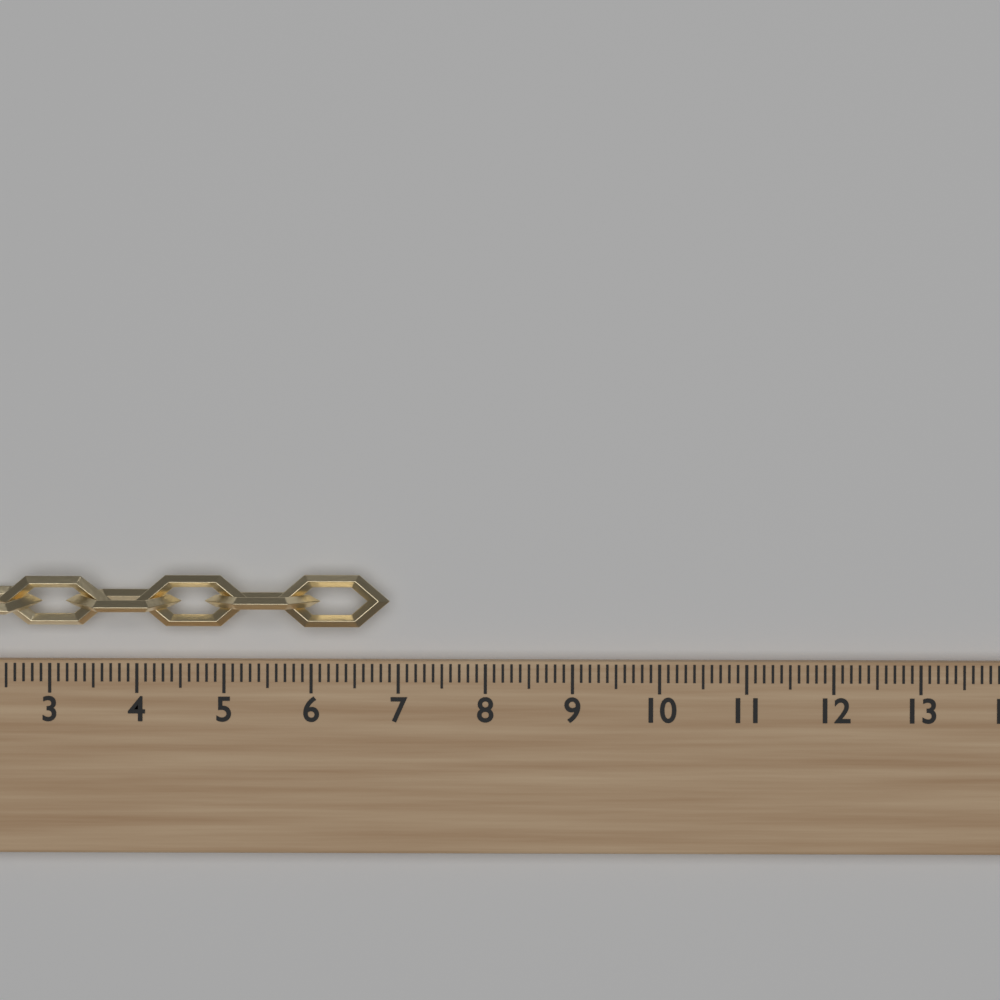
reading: 6.9 (no unit)
